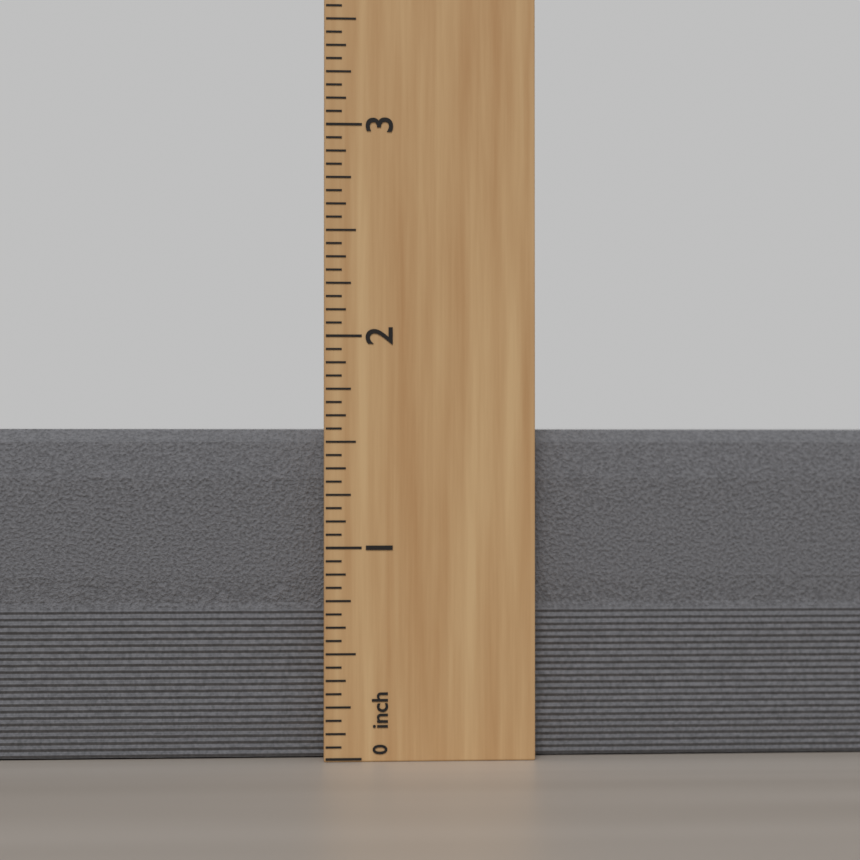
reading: 1.5625 inch
